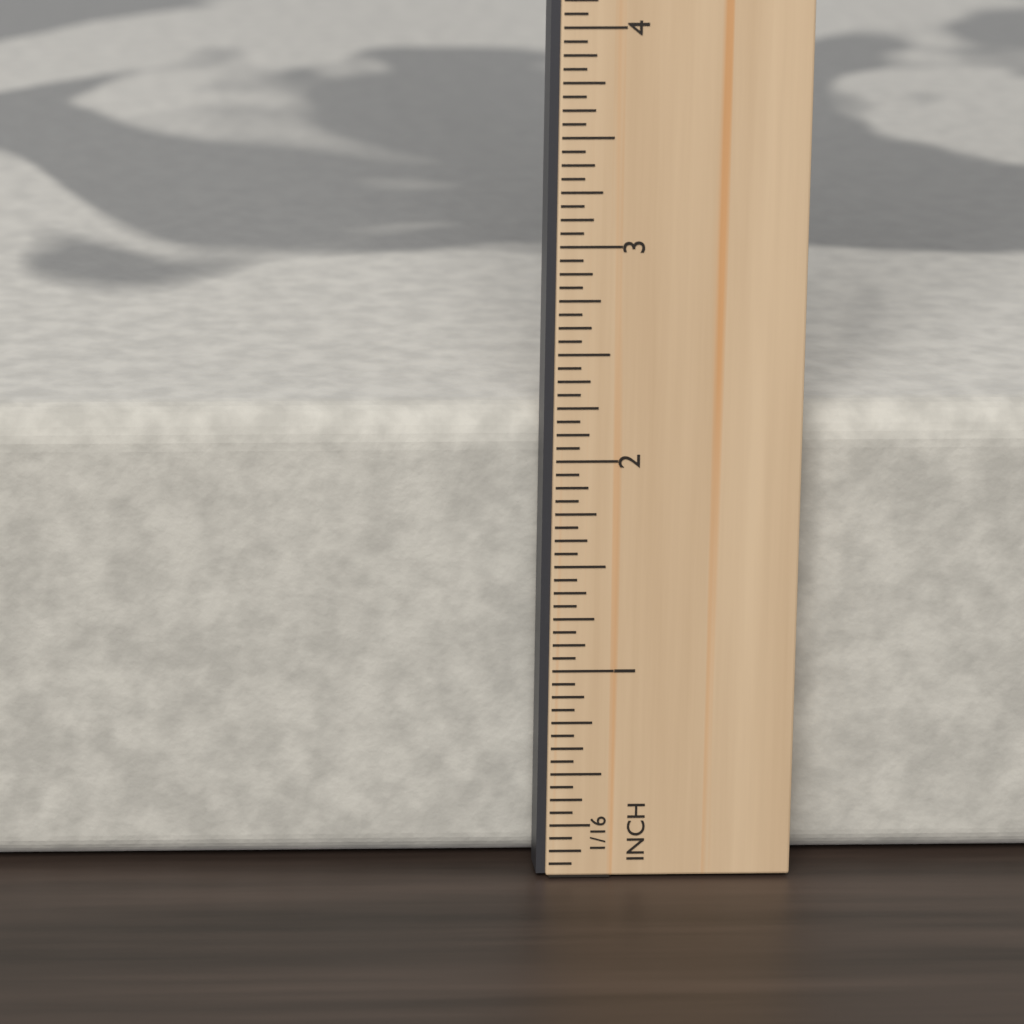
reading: 2.1875 in
